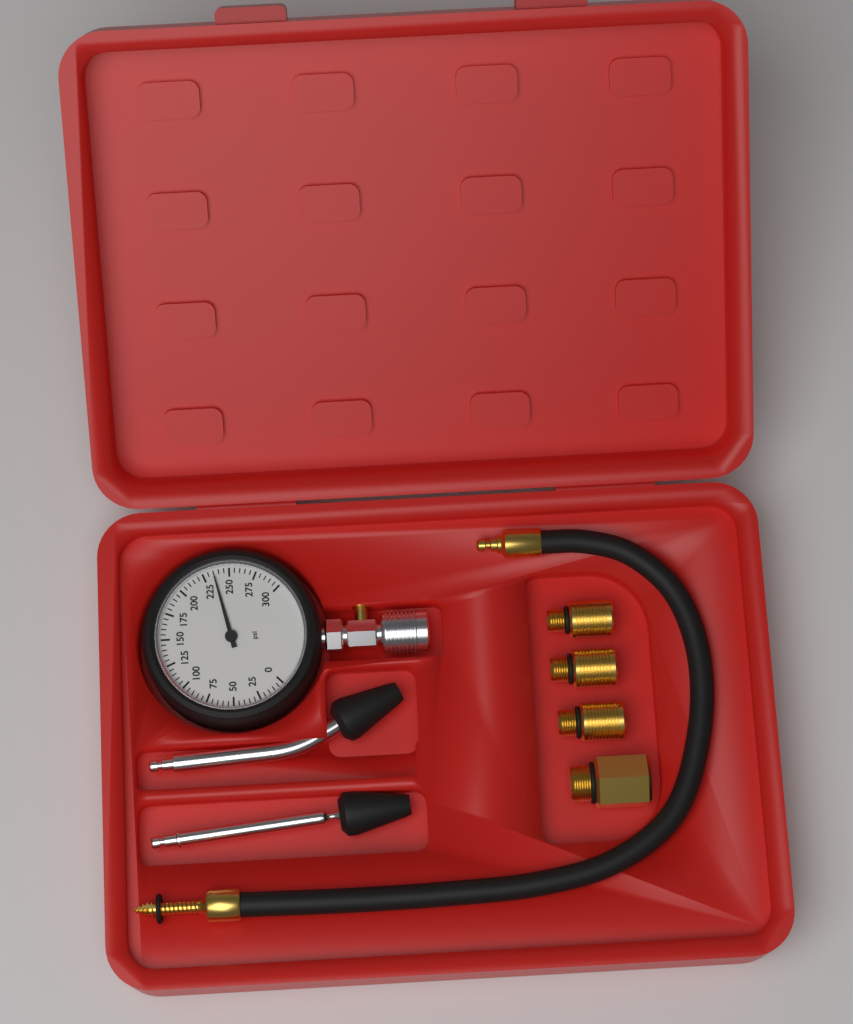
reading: 235 psi
